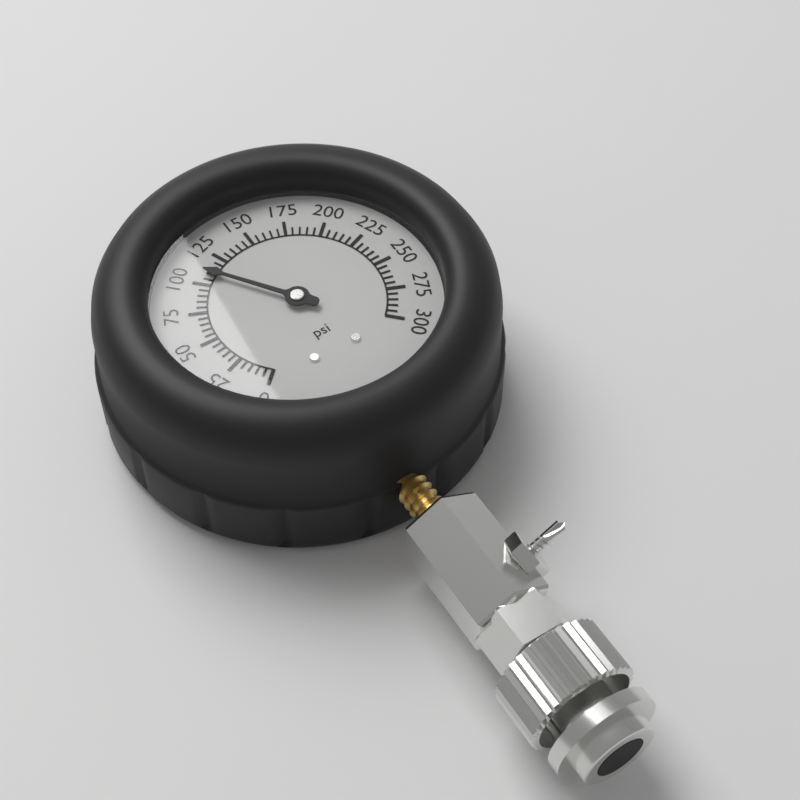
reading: 110 psi
